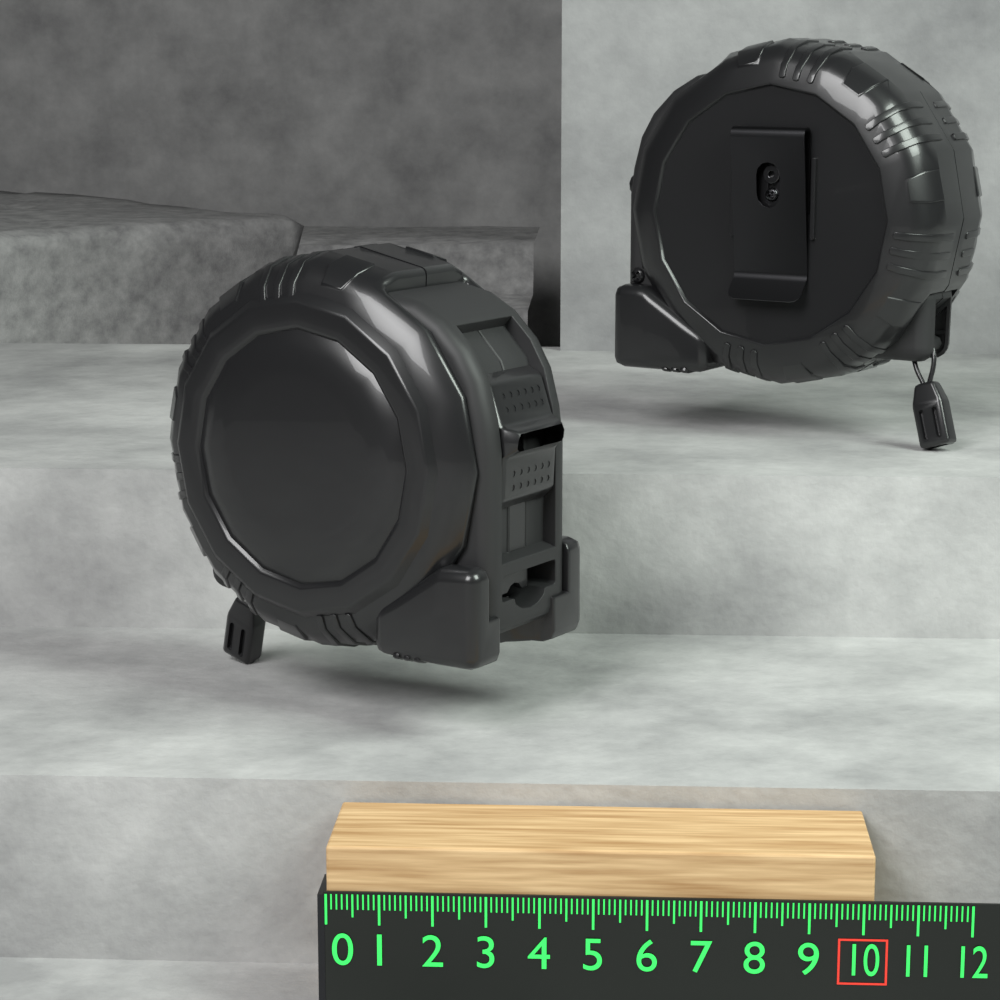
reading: 10.2 (no unit)
